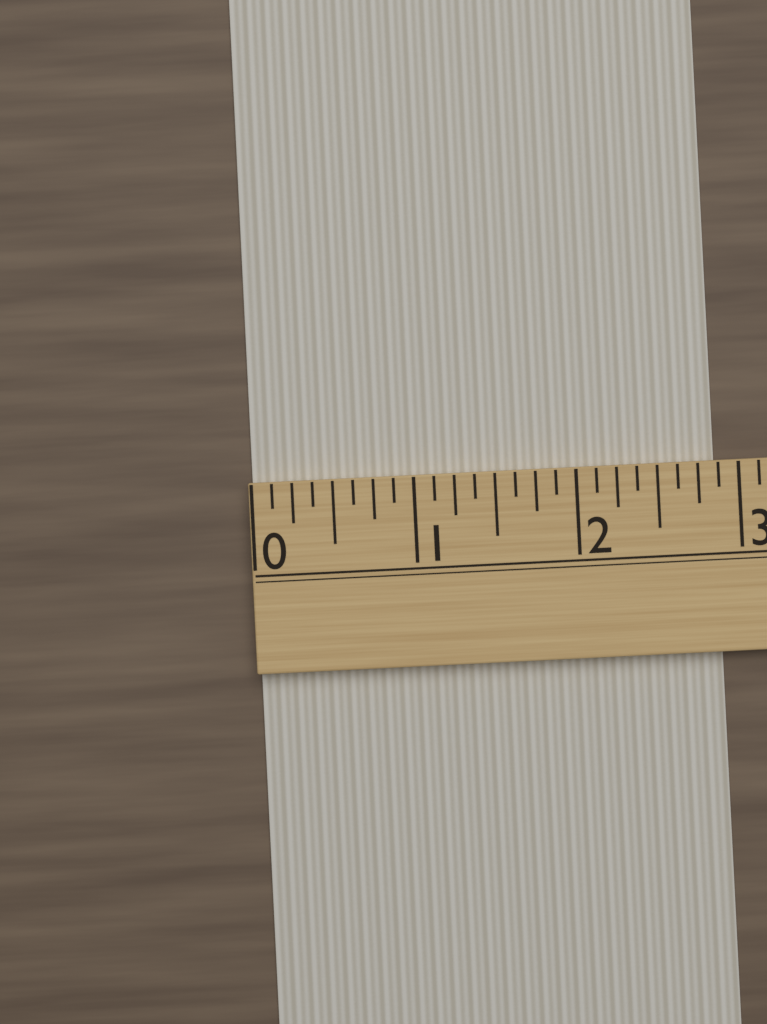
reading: 2.875 (no unit)
